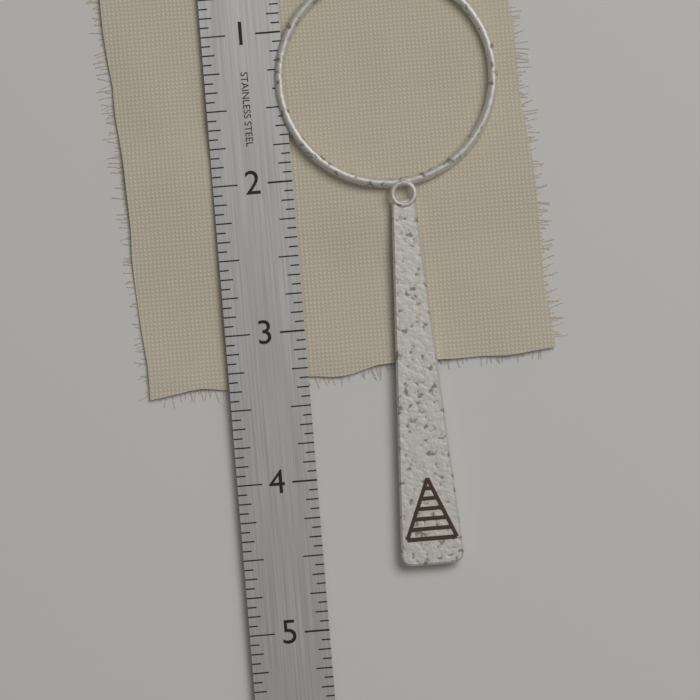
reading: 4.6250 in
